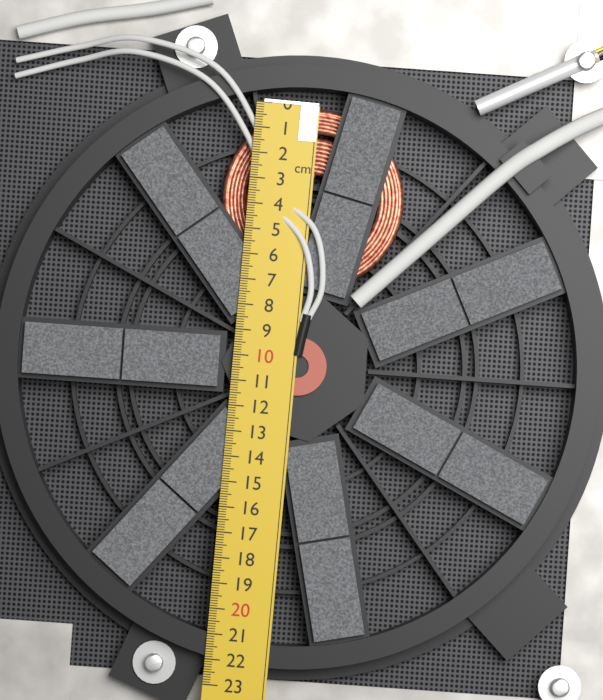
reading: 7.2 cm
